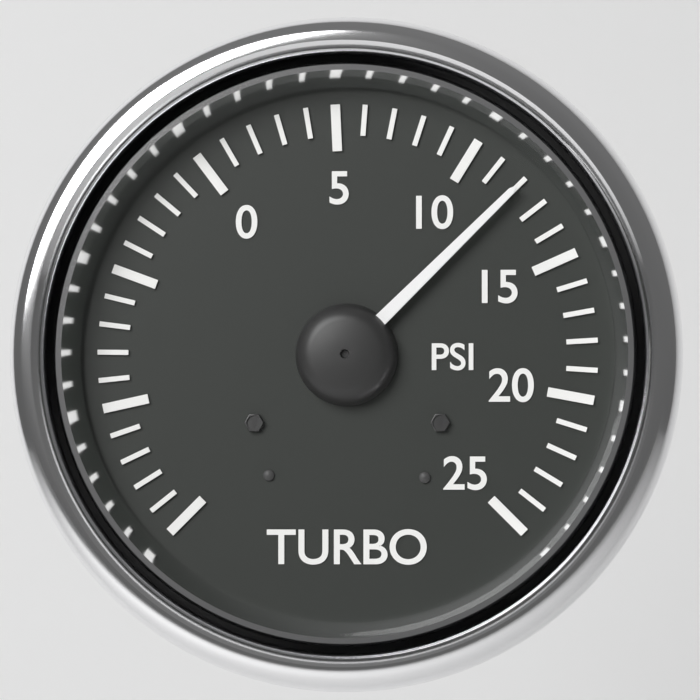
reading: 12 psi
